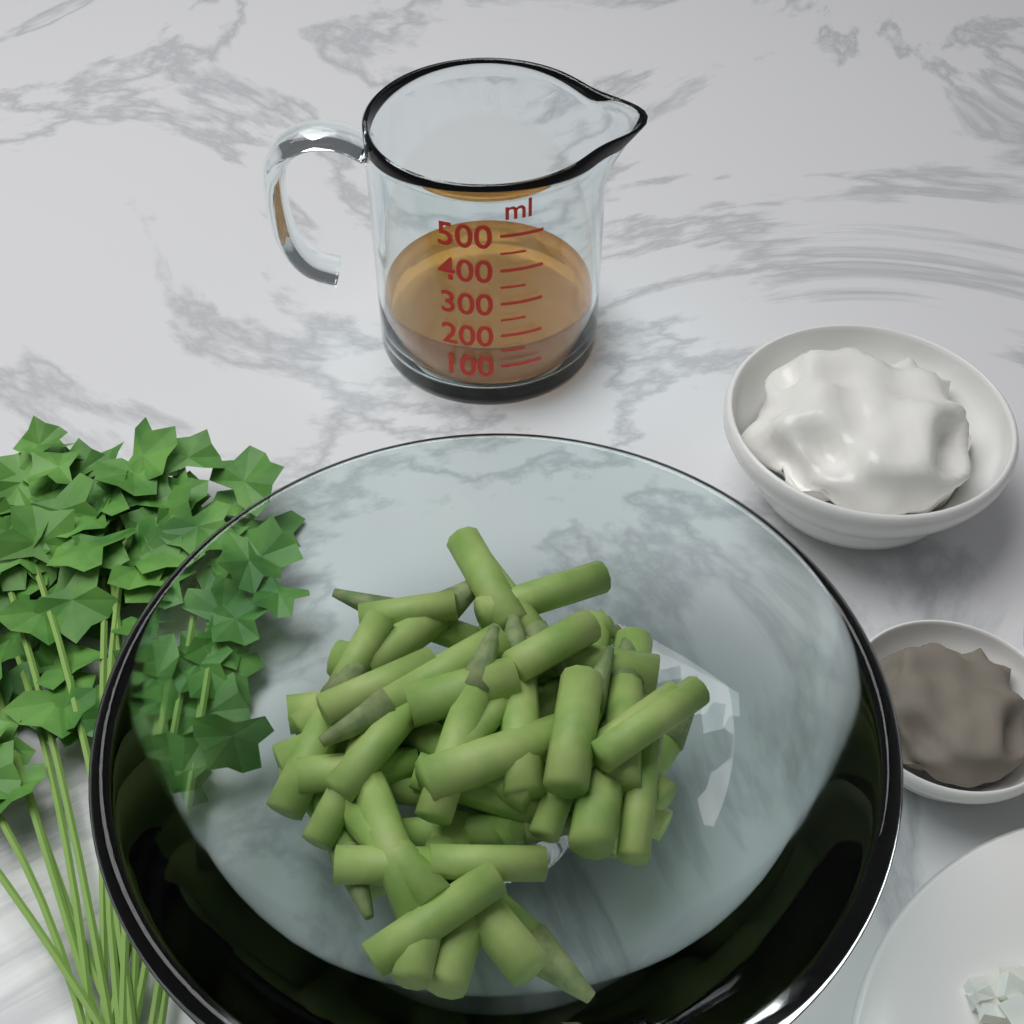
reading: 150 ml
